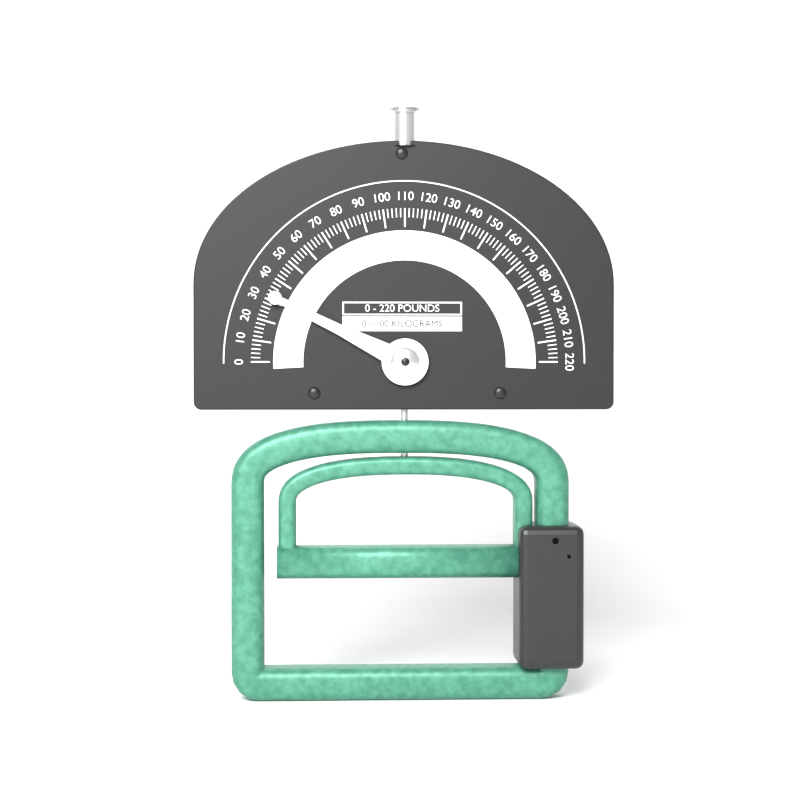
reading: 32 lb
